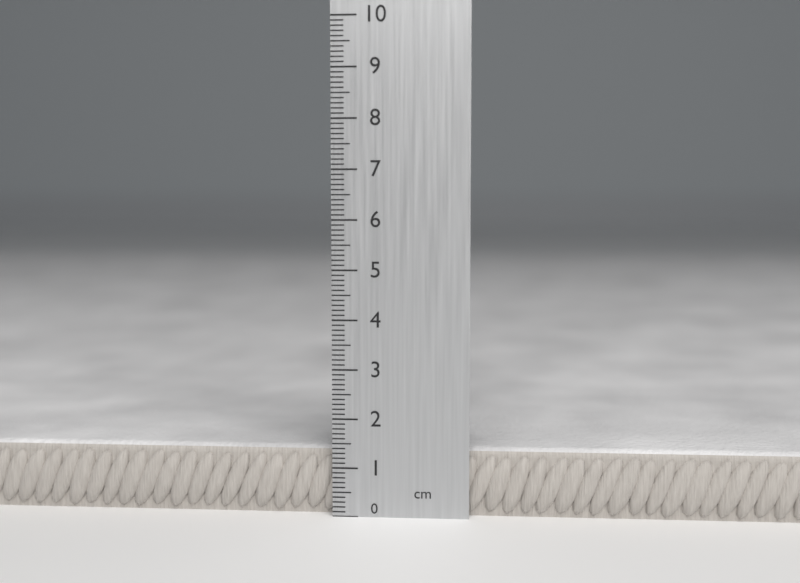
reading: 1.4 cm
